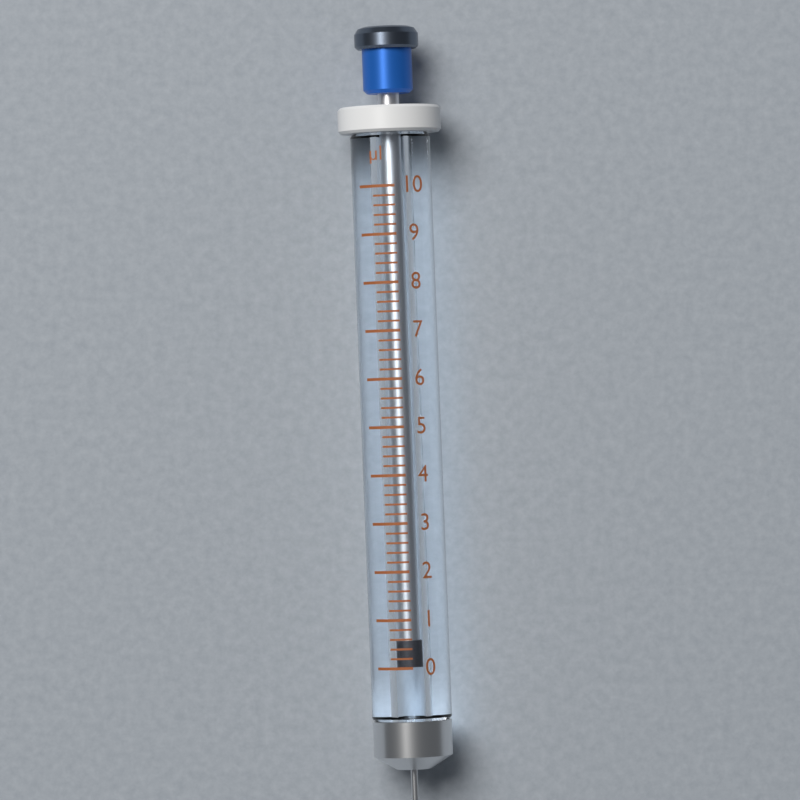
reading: 0.0 µl
